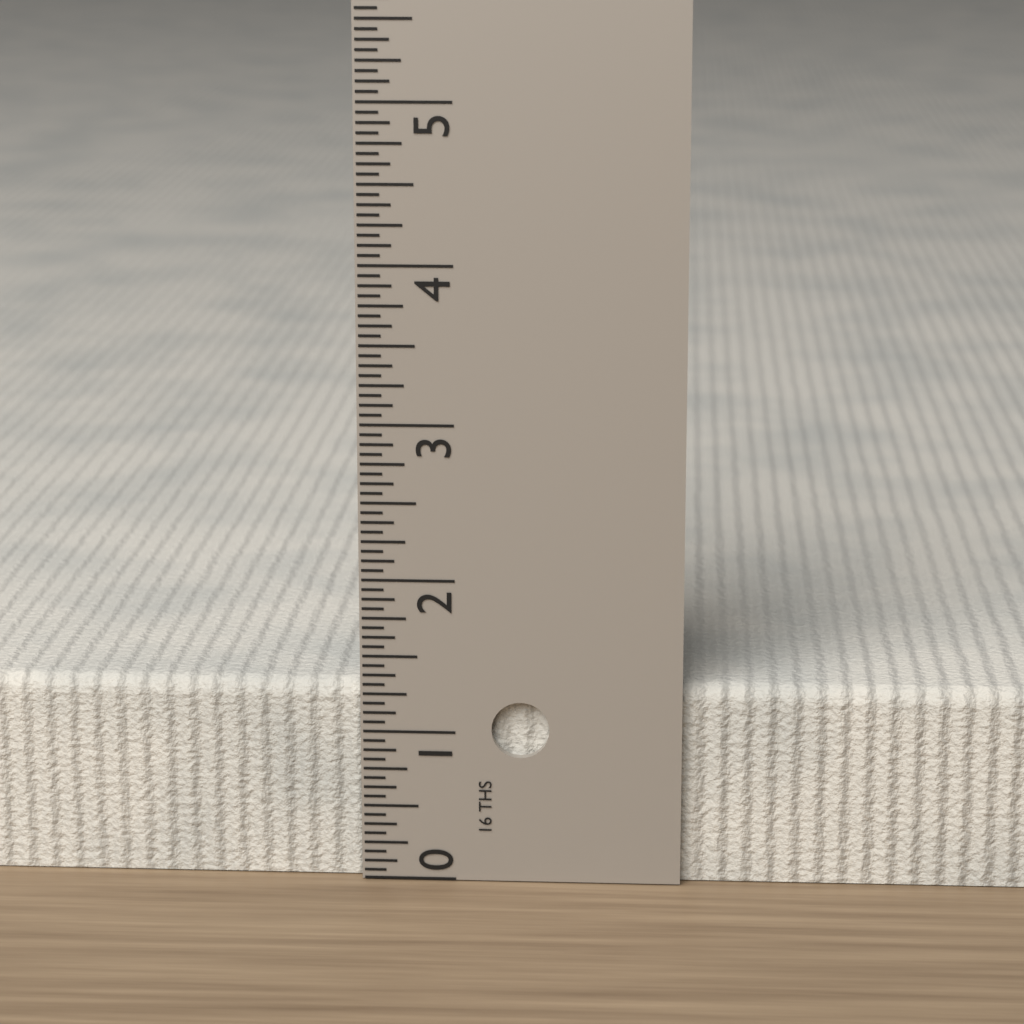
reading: 1.3125 in
